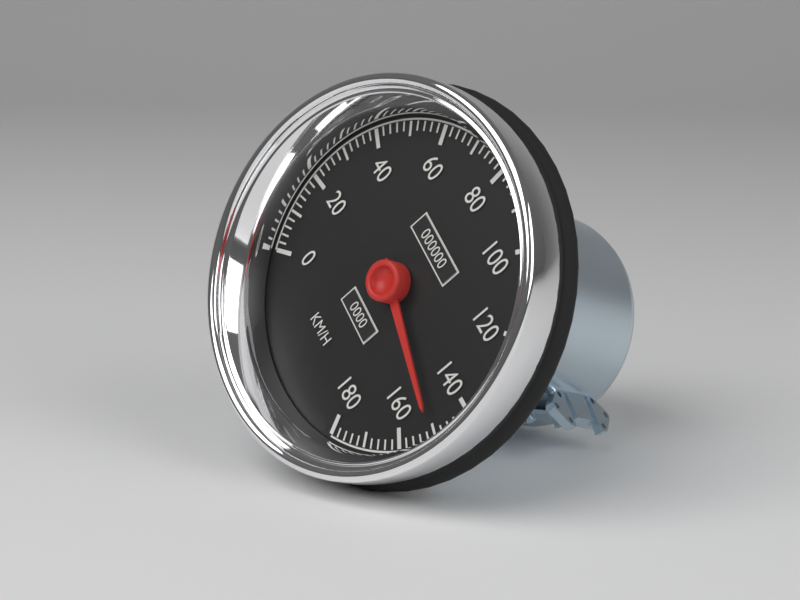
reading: 150 km/h
